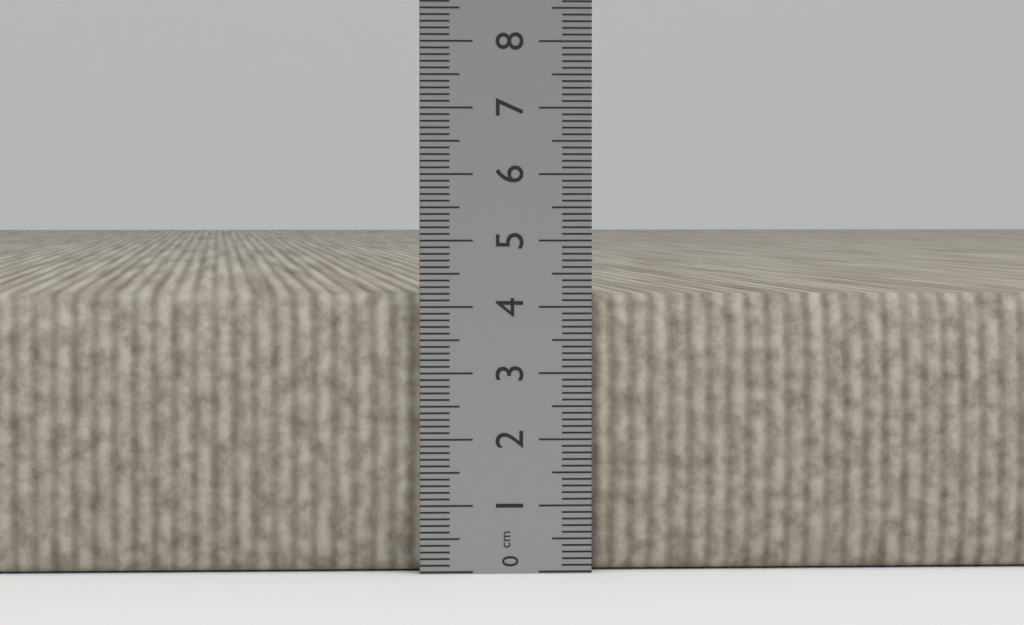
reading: 4.2 cm
